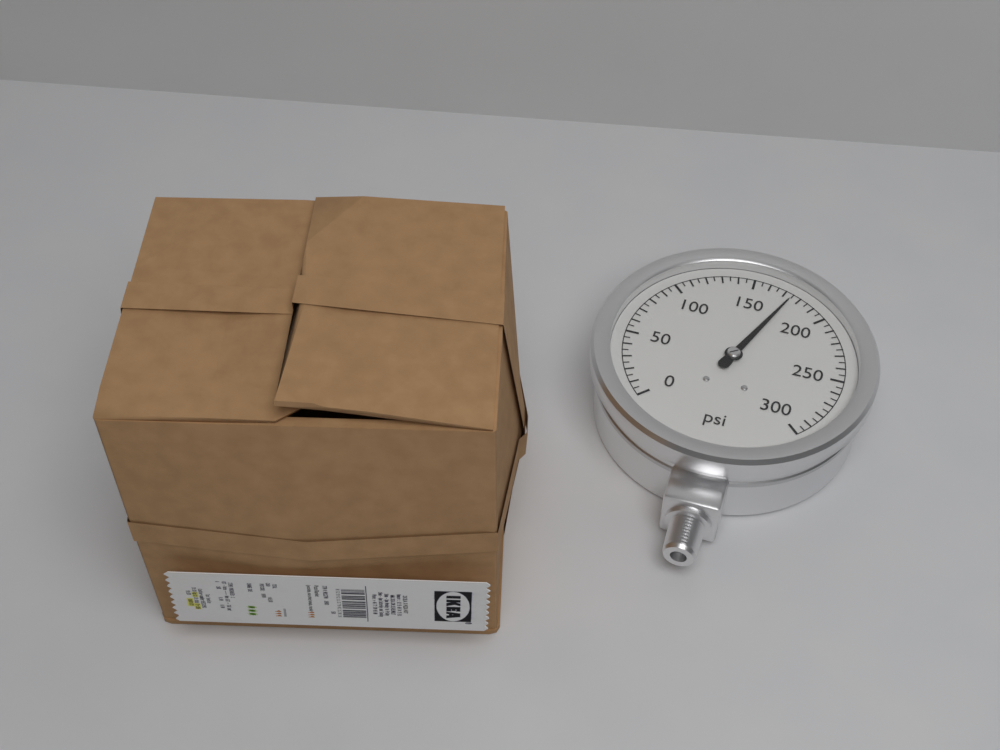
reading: 175 psi
